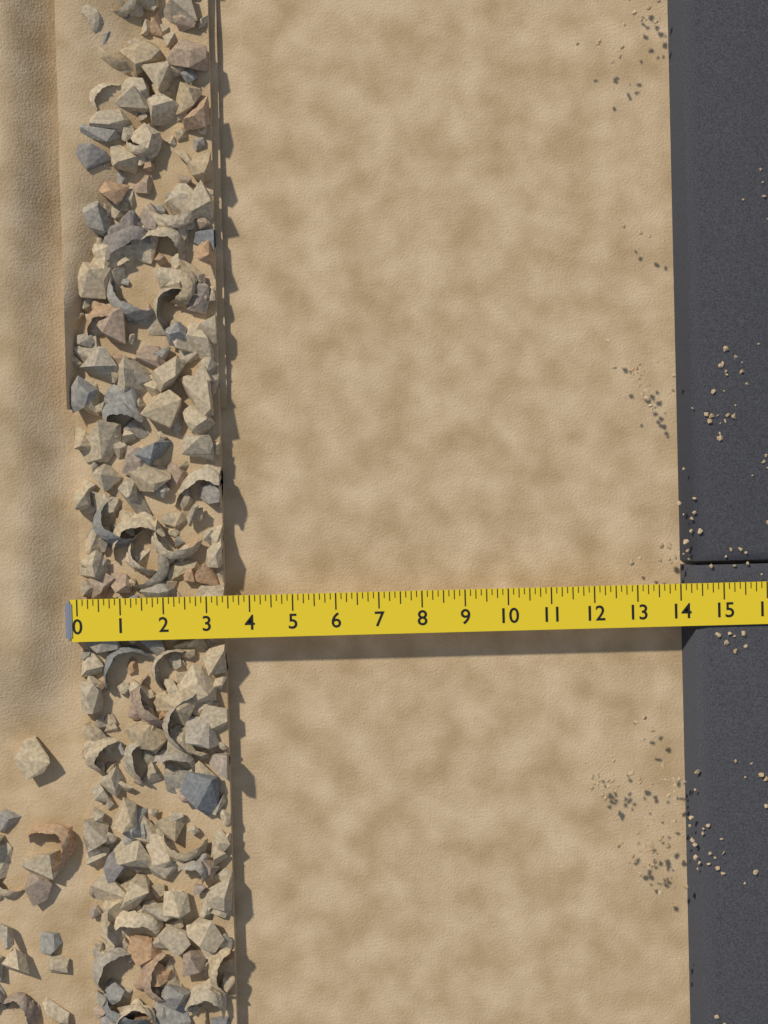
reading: 3.375 (no unit)
